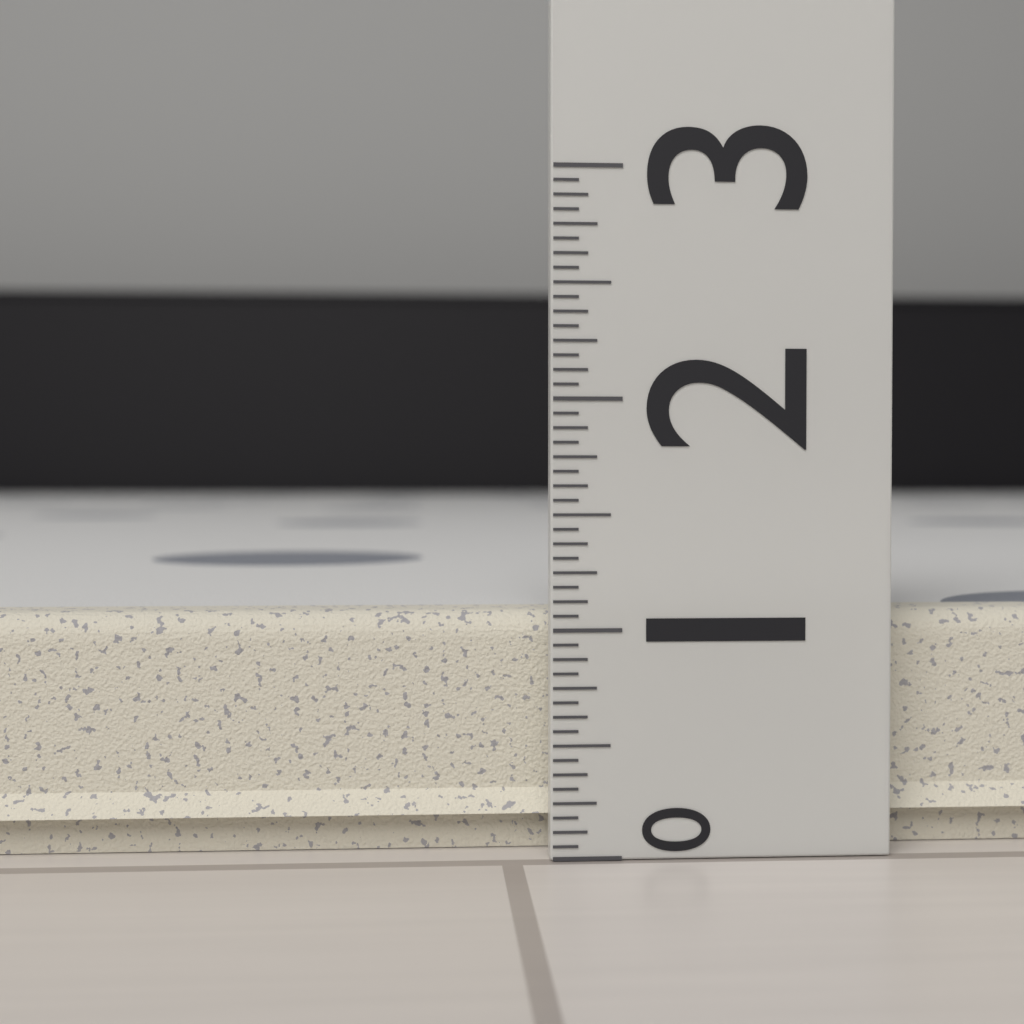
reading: 1.0625 (no unit)
